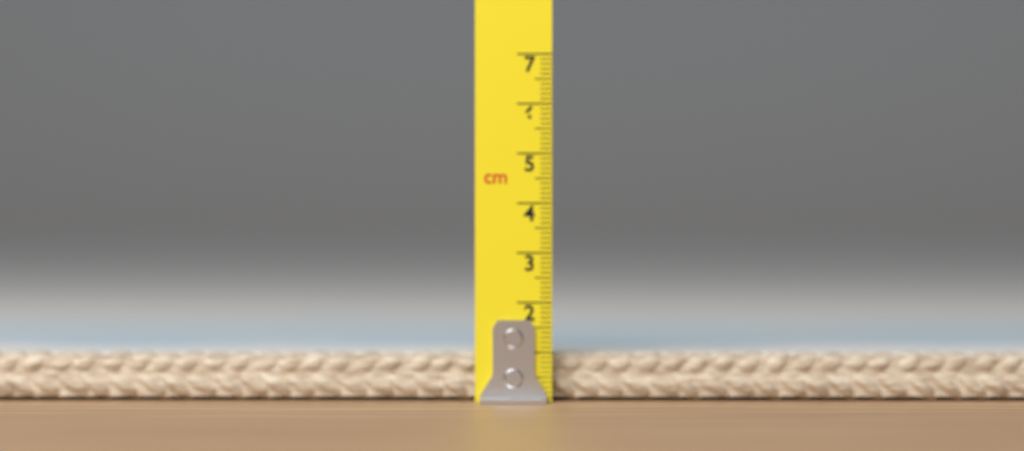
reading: 1.0 cm
